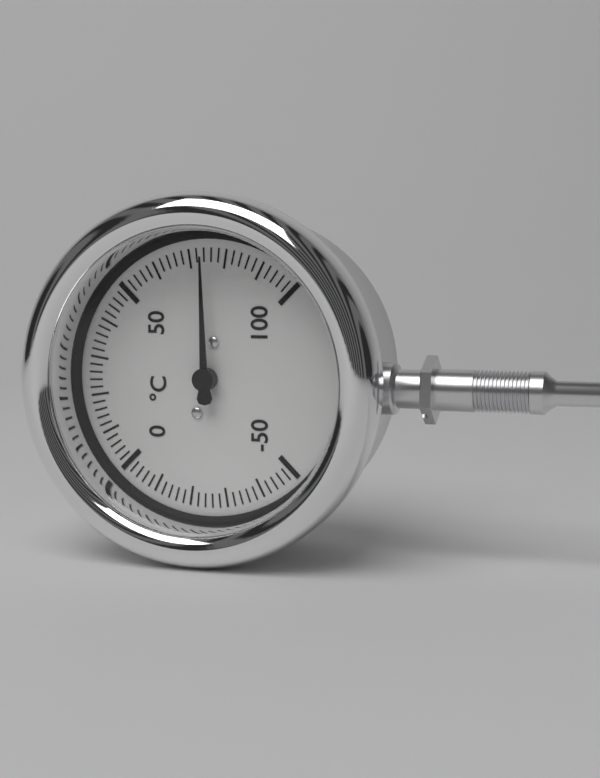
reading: 74 °C
